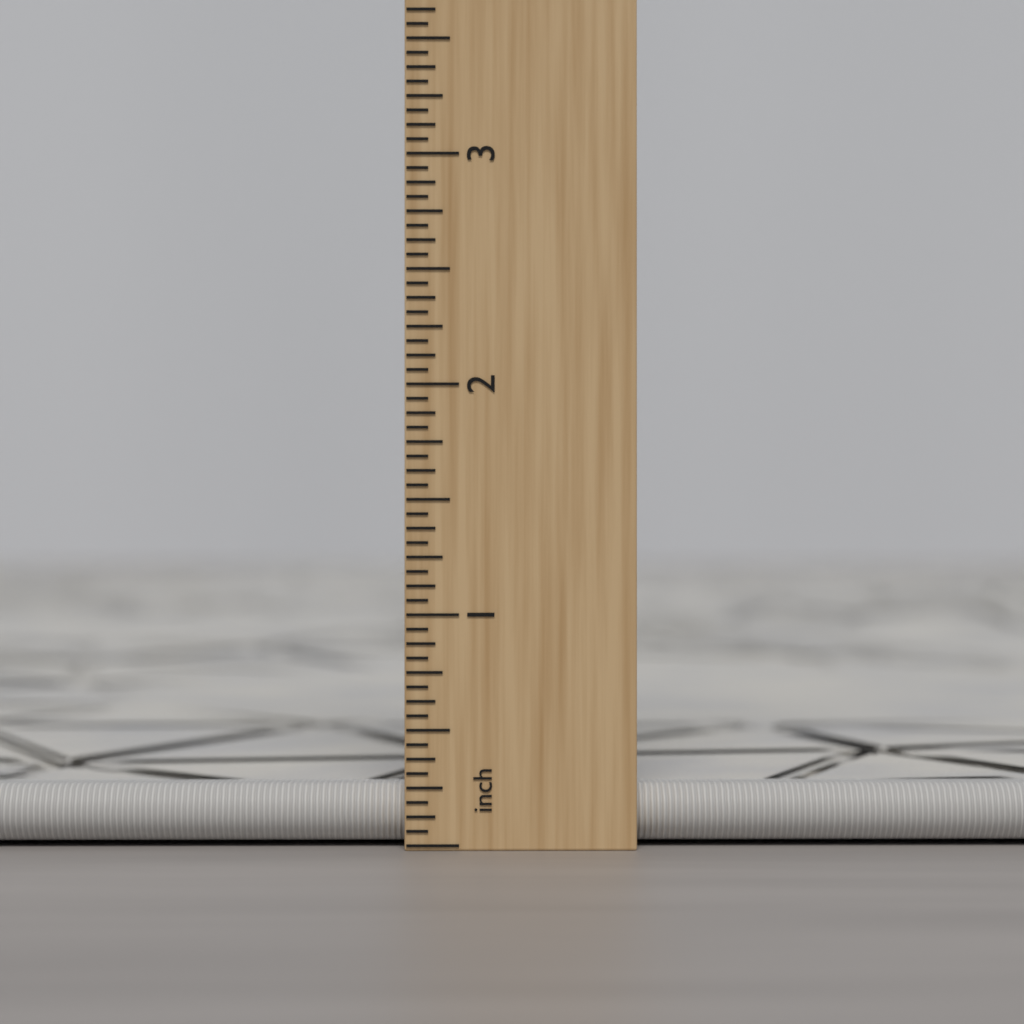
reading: 0.2500 inch
